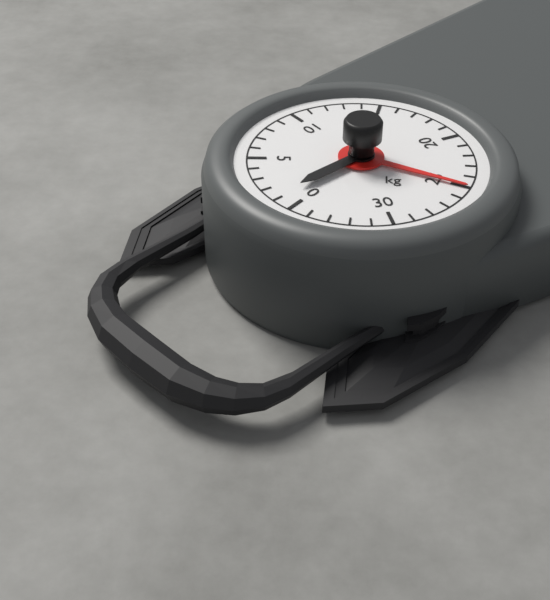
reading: 25 kg
